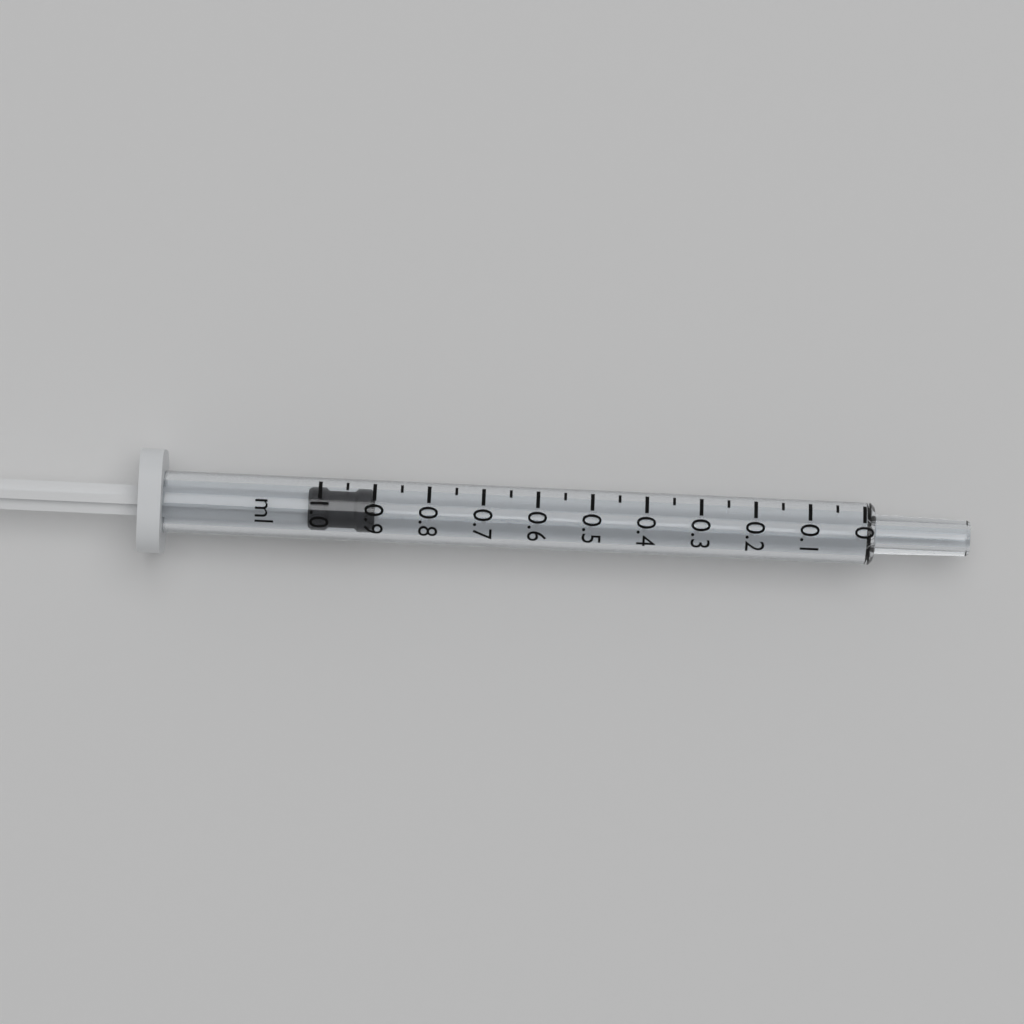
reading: 0.90 ml
